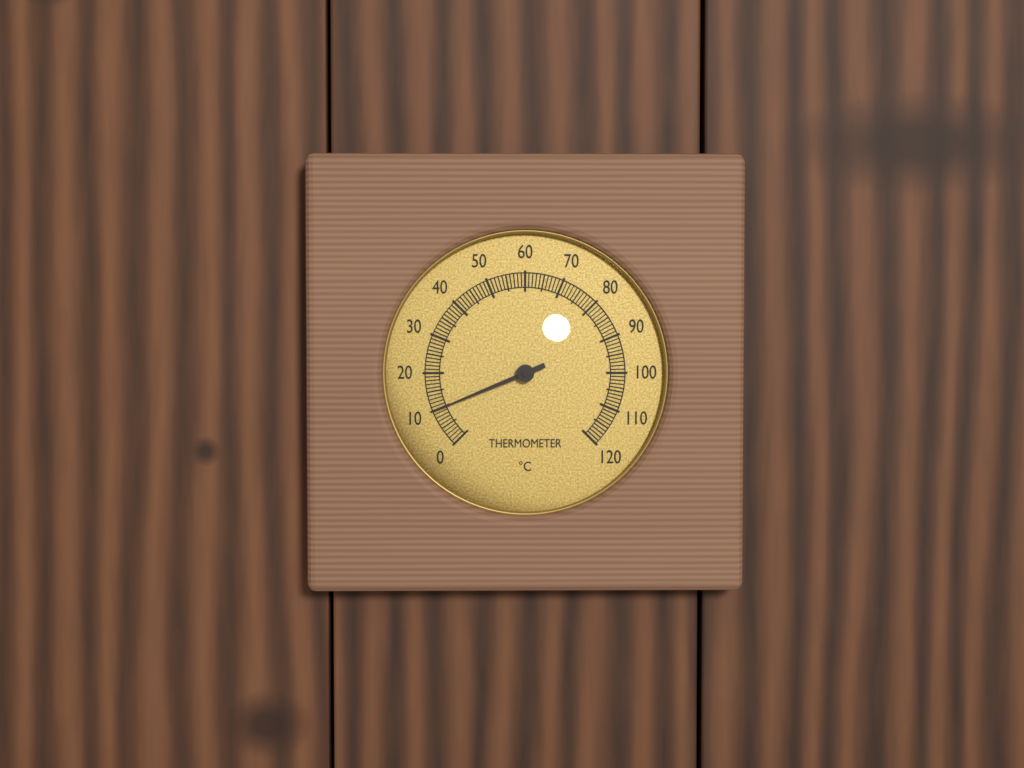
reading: 10 °C
